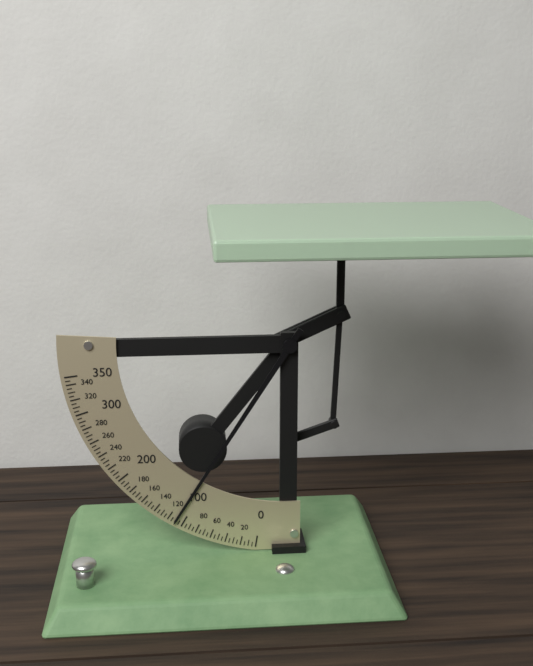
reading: 110 (no unit)
